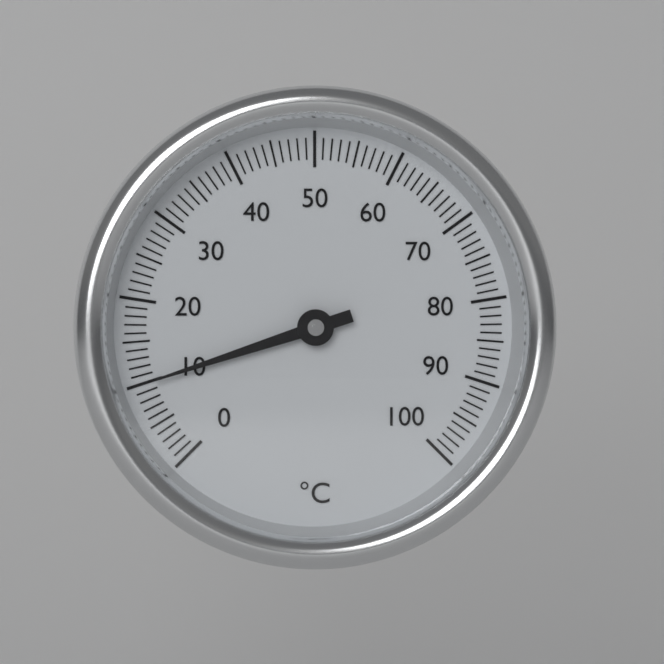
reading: 10 °C
